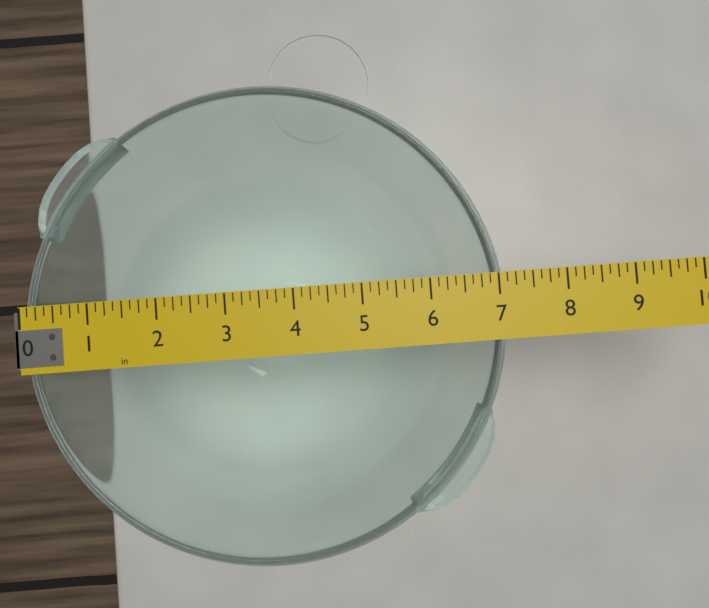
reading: 7.125 in
